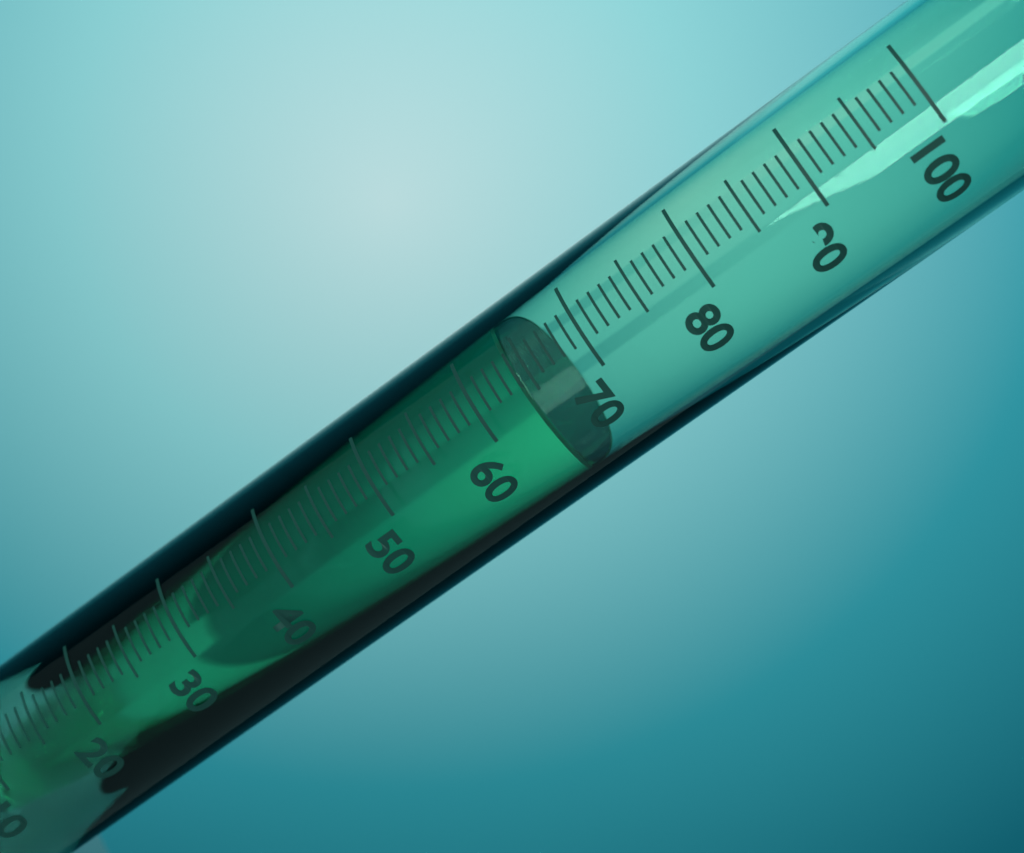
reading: 64 ml
